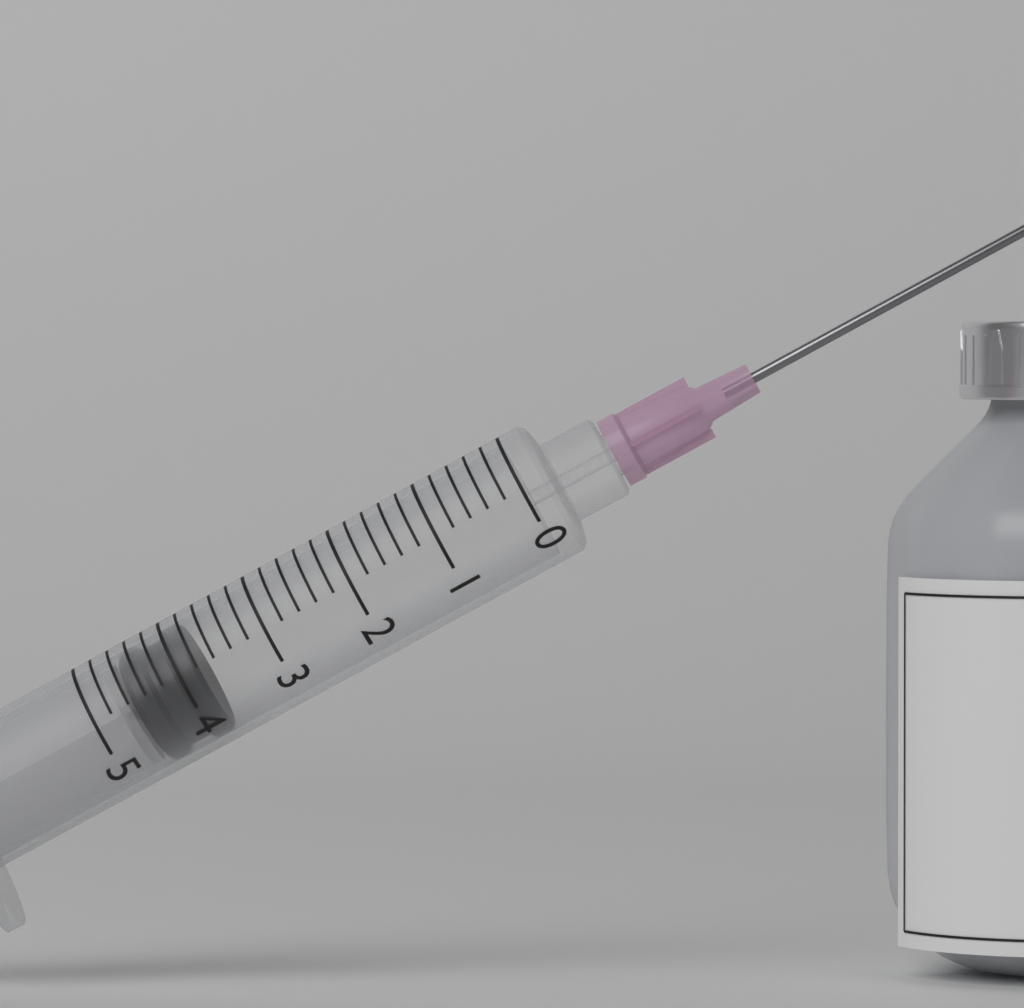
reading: 3.8 (no unit)
